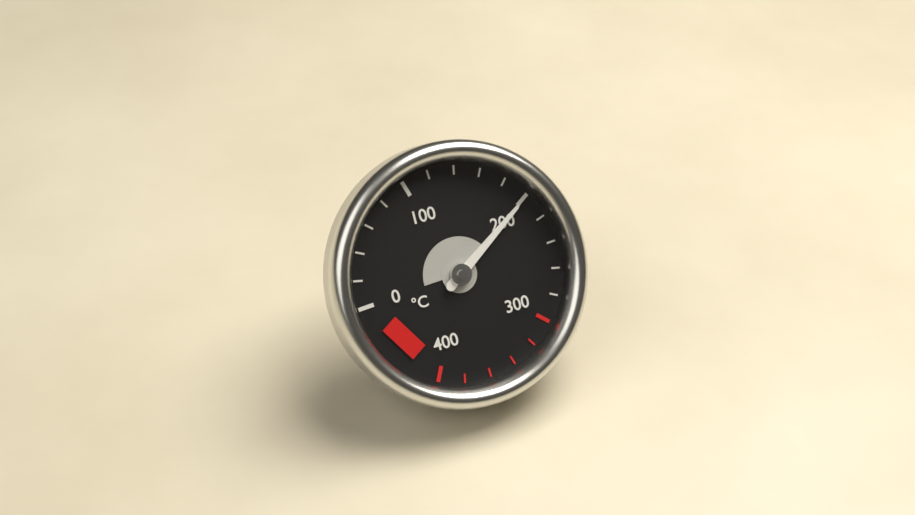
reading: 200 °C
